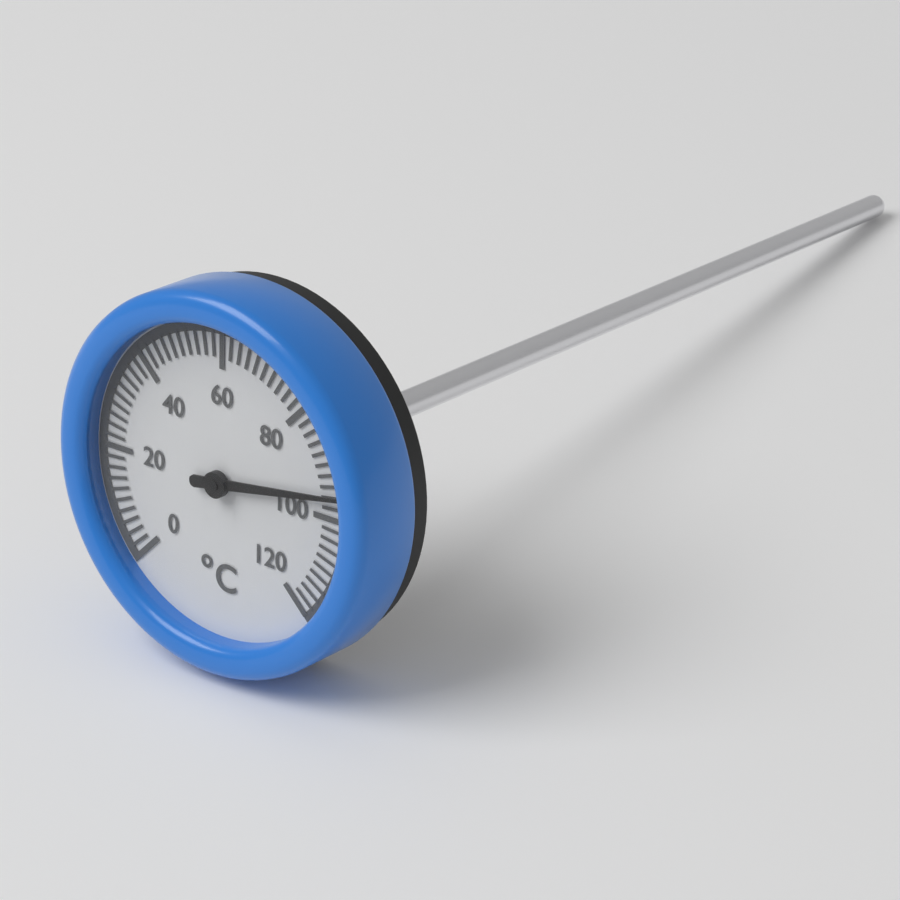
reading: 96 °C
